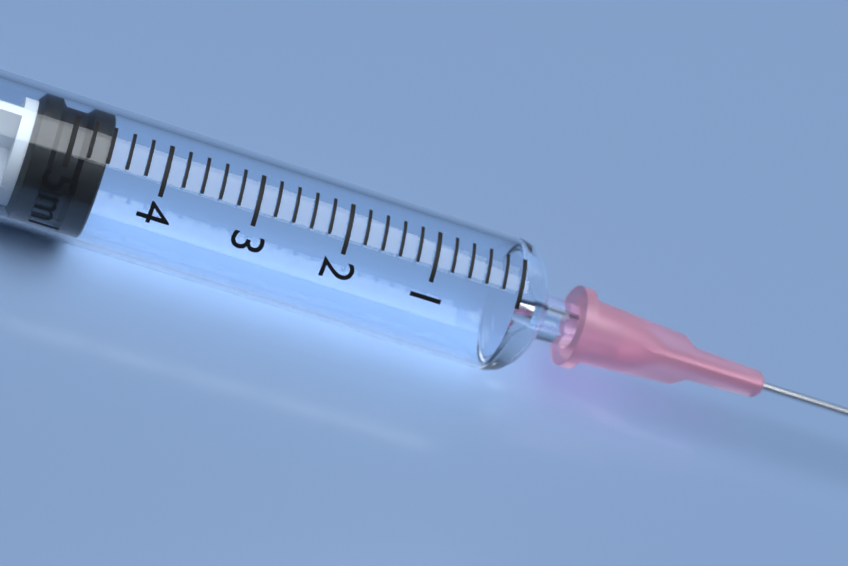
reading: 4.6 ml
